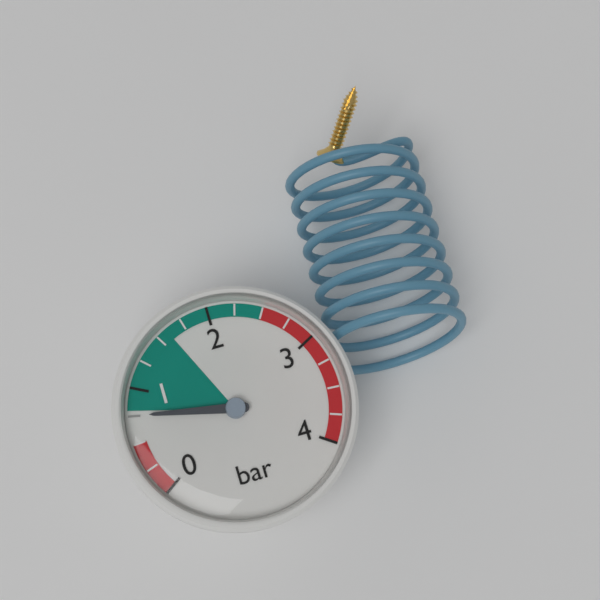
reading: 0.75 bar
